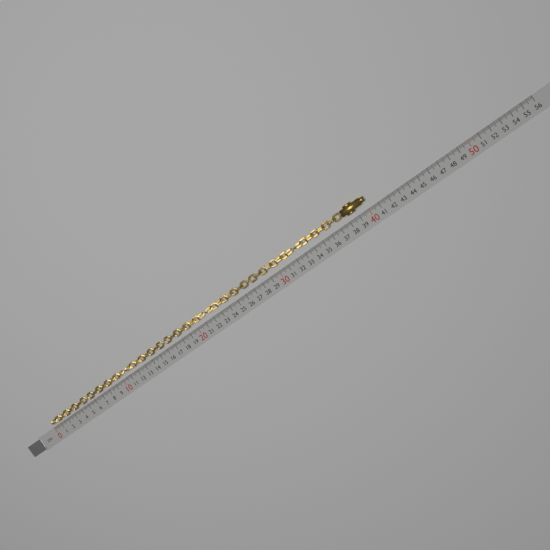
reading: 40.2 cm
